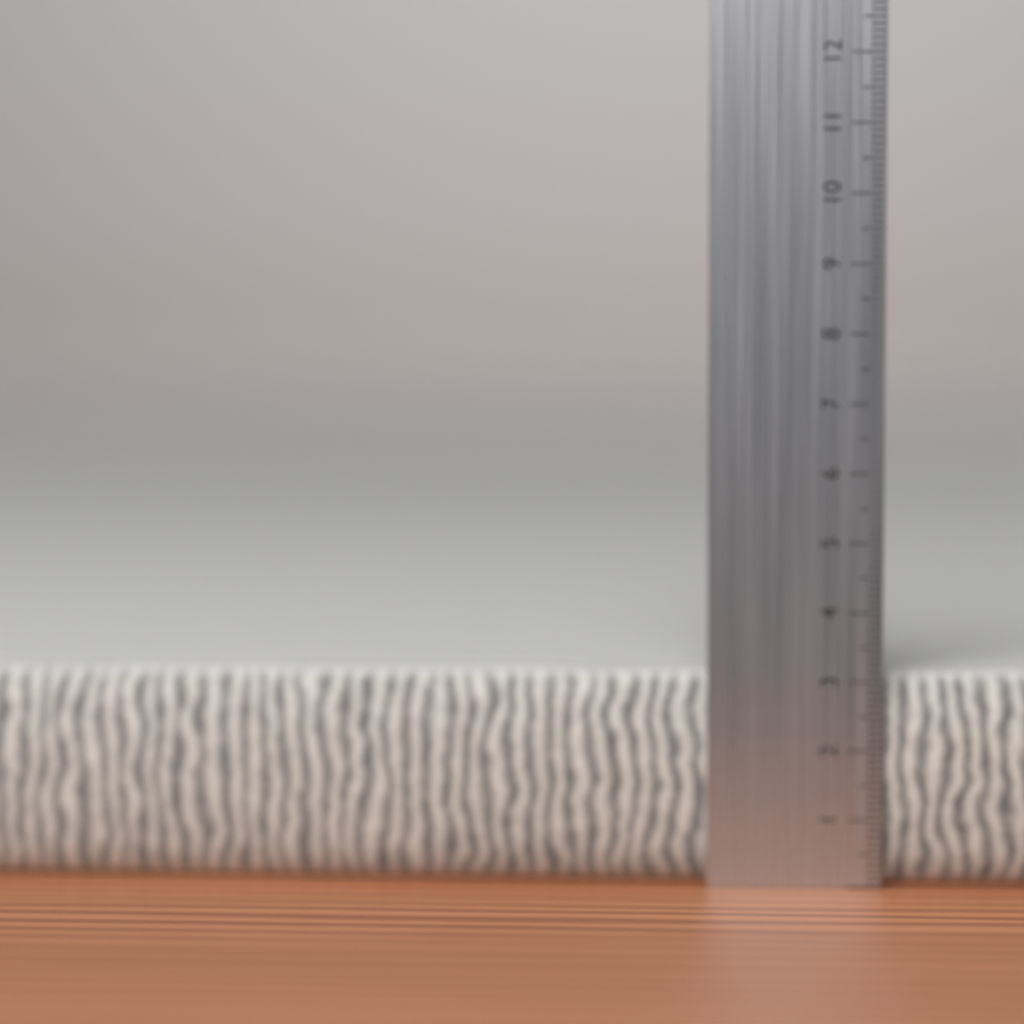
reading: 3.1 cm
